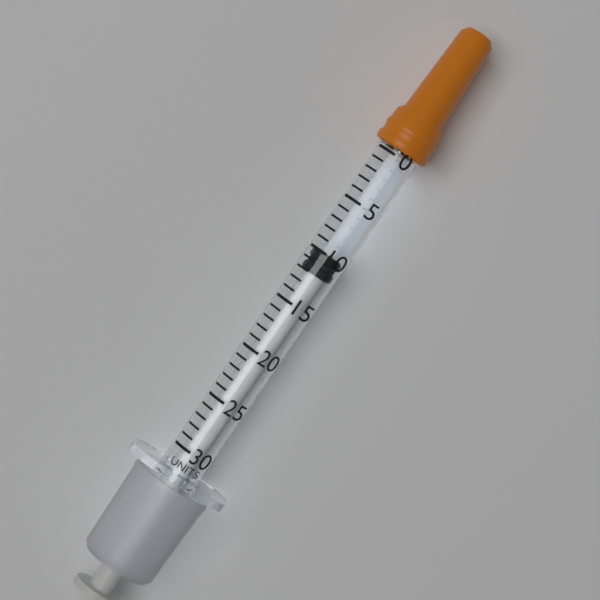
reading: 10 units
